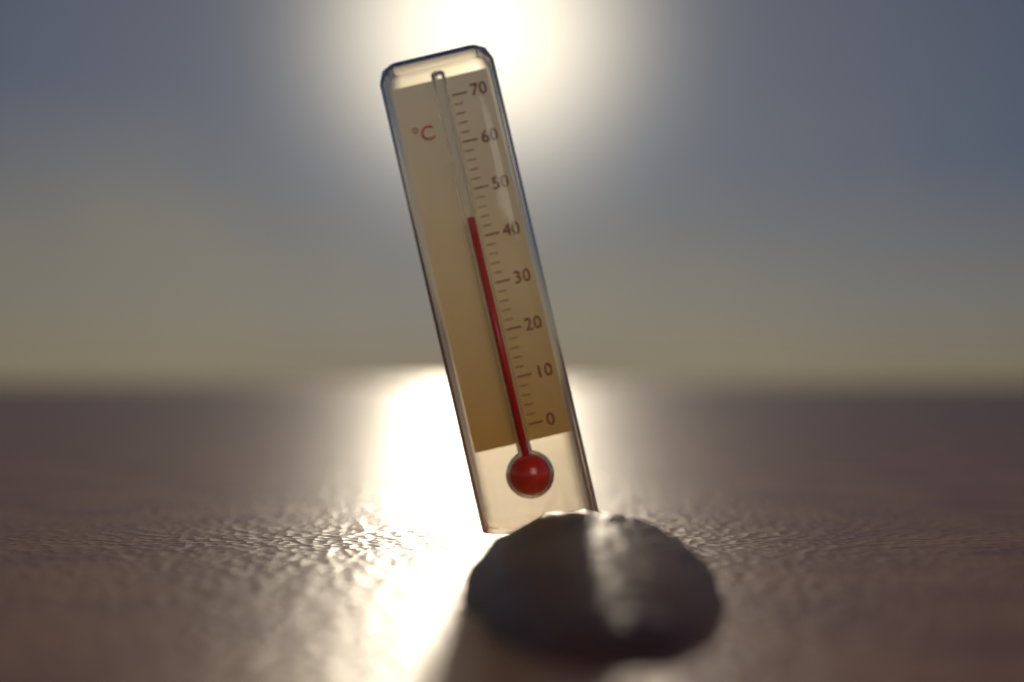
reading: 44 °C
